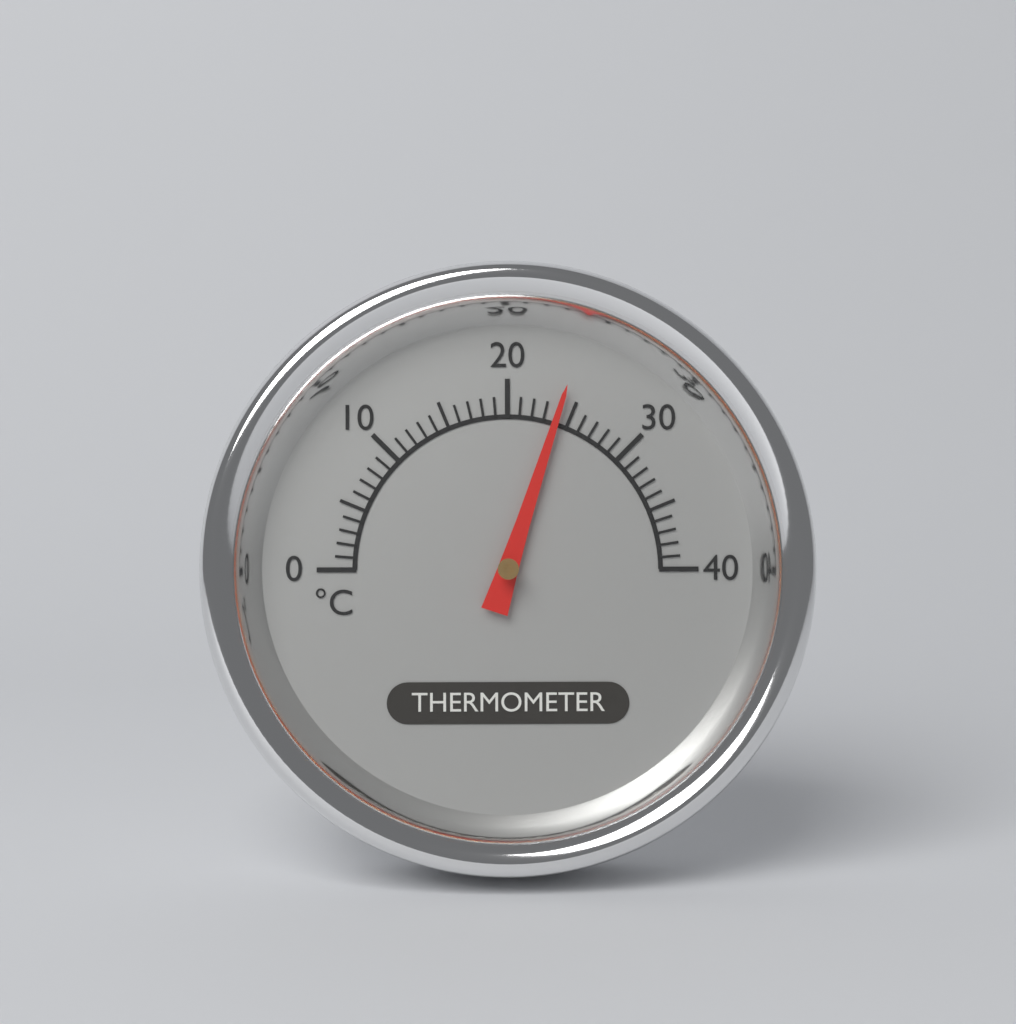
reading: 24 °C
